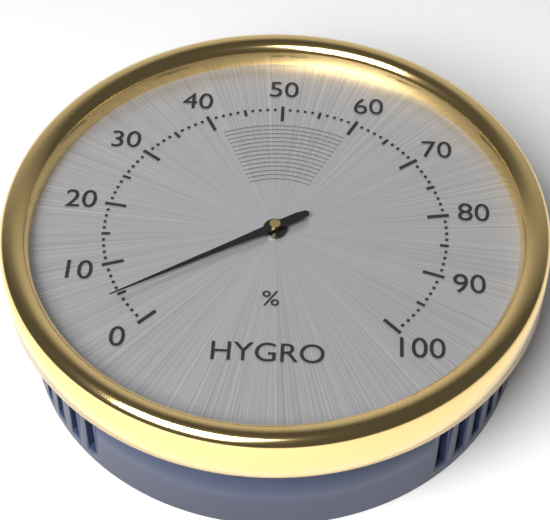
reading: 5 %
